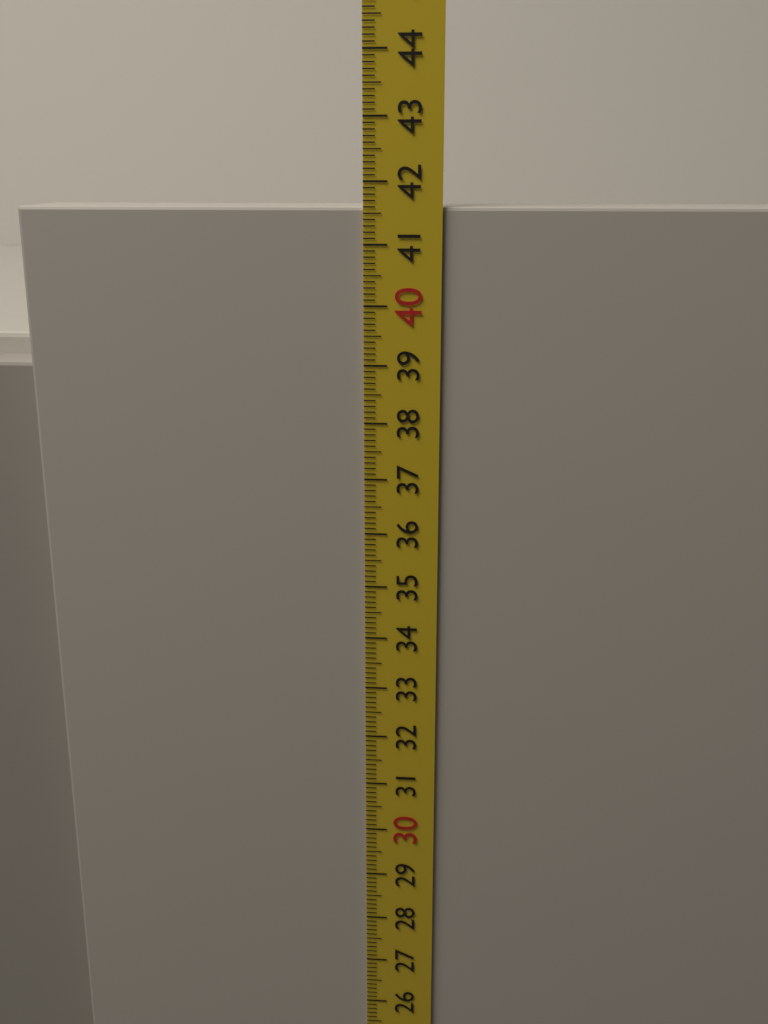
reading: 41.6 cm
